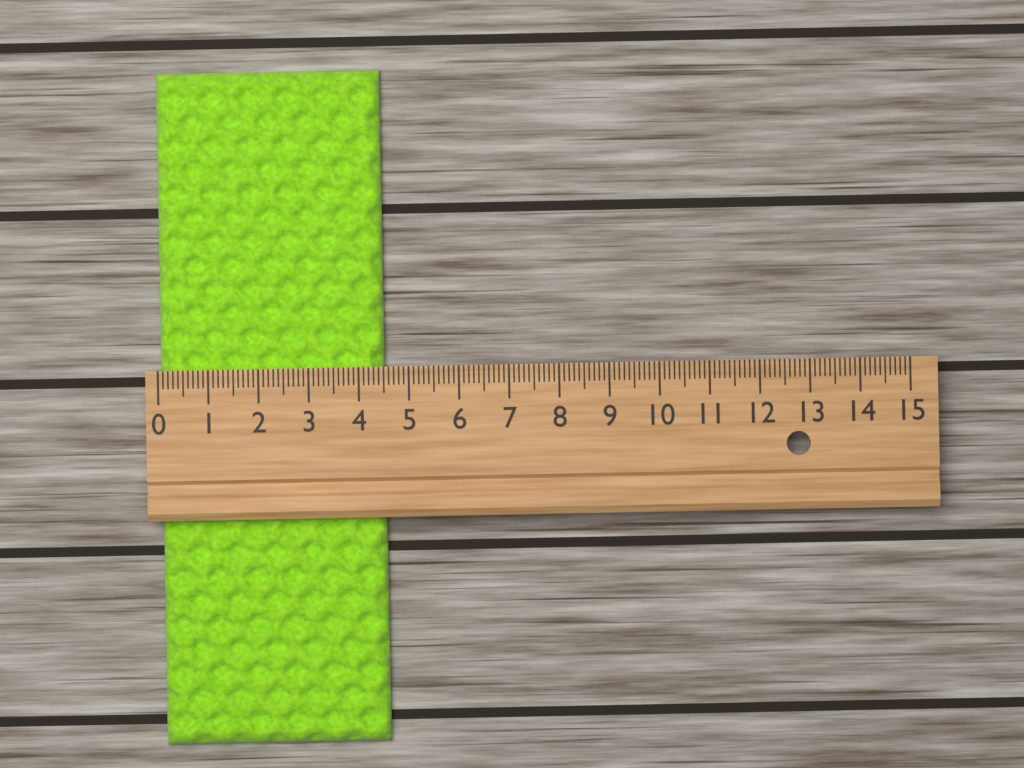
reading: 4.5 (no unit)
